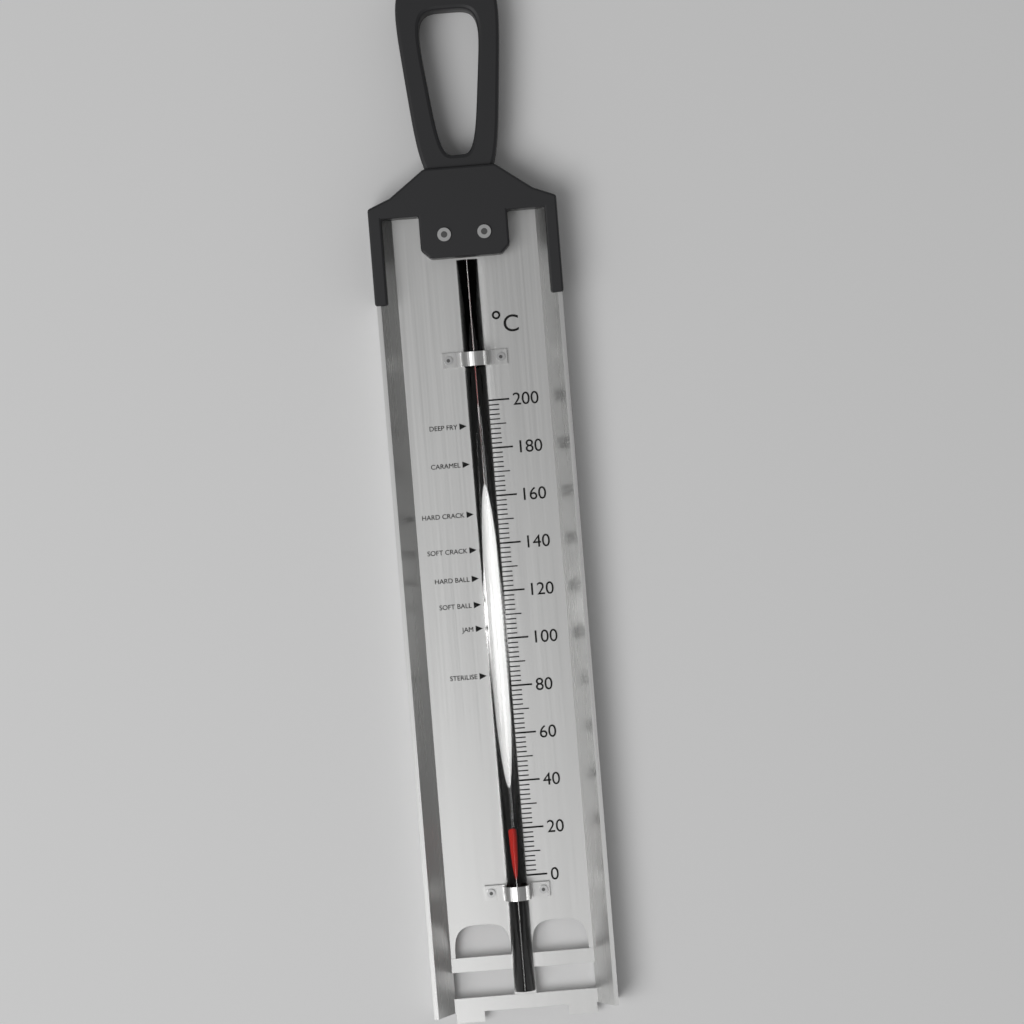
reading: 22 °C
